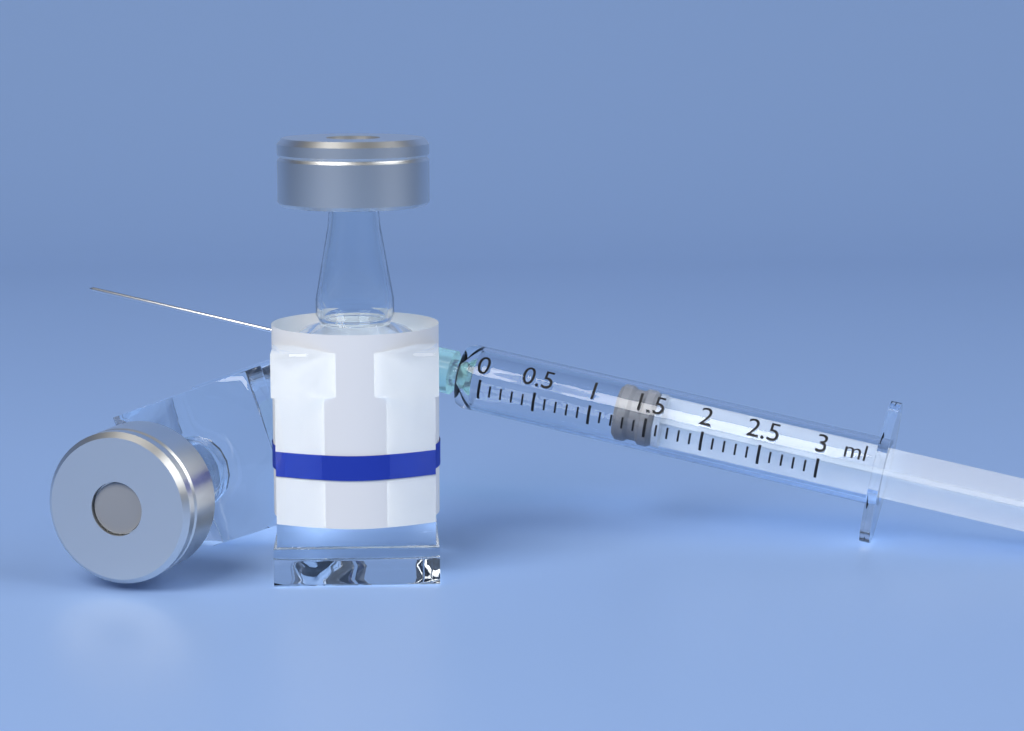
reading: 1.2 ml
